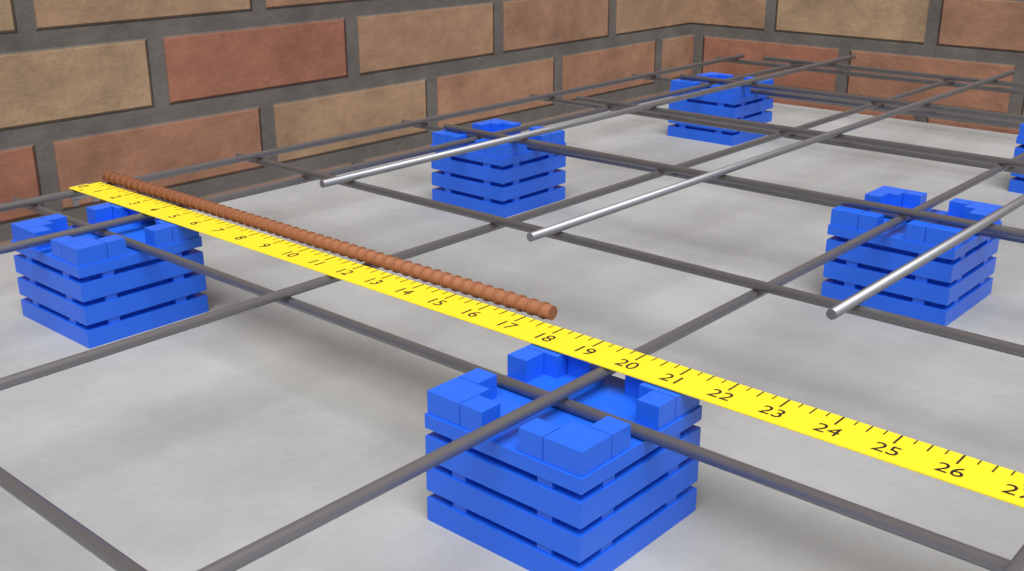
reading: 17.50 in
